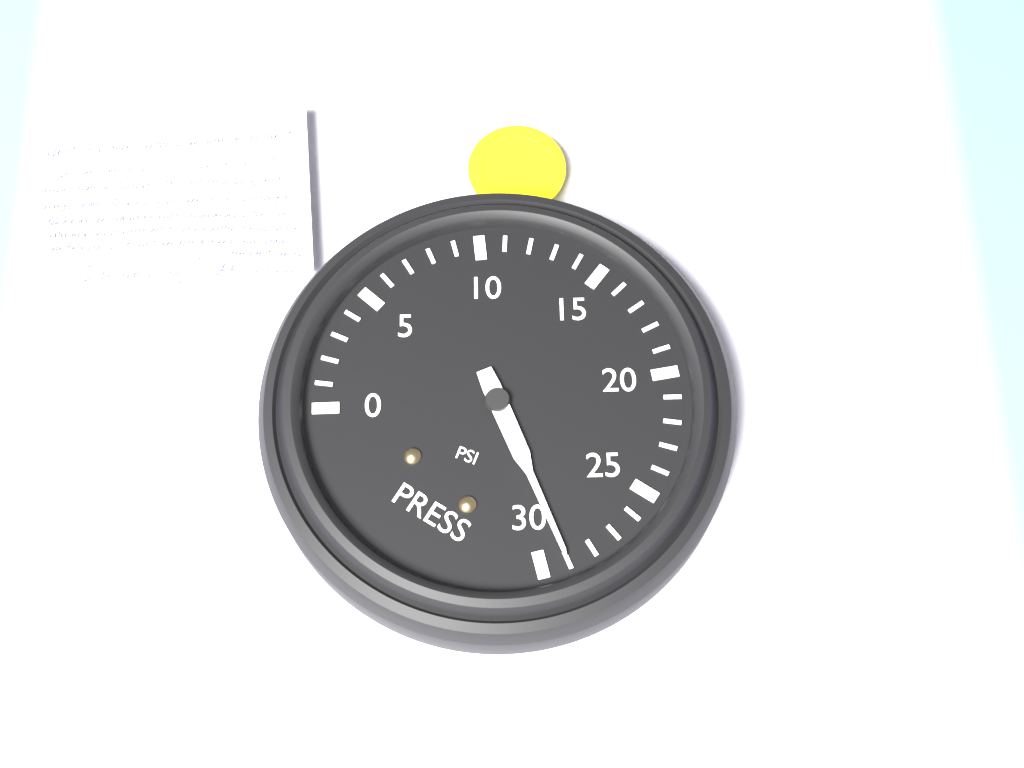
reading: 29 psi
